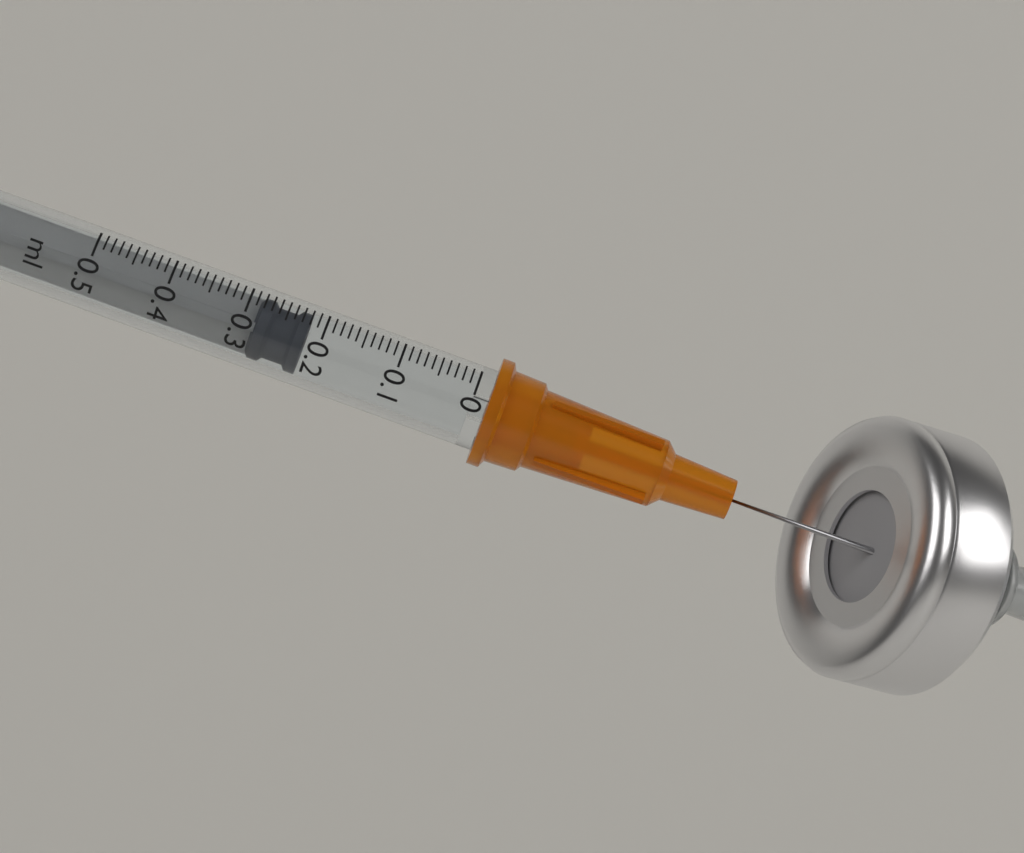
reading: 0.22 ml
